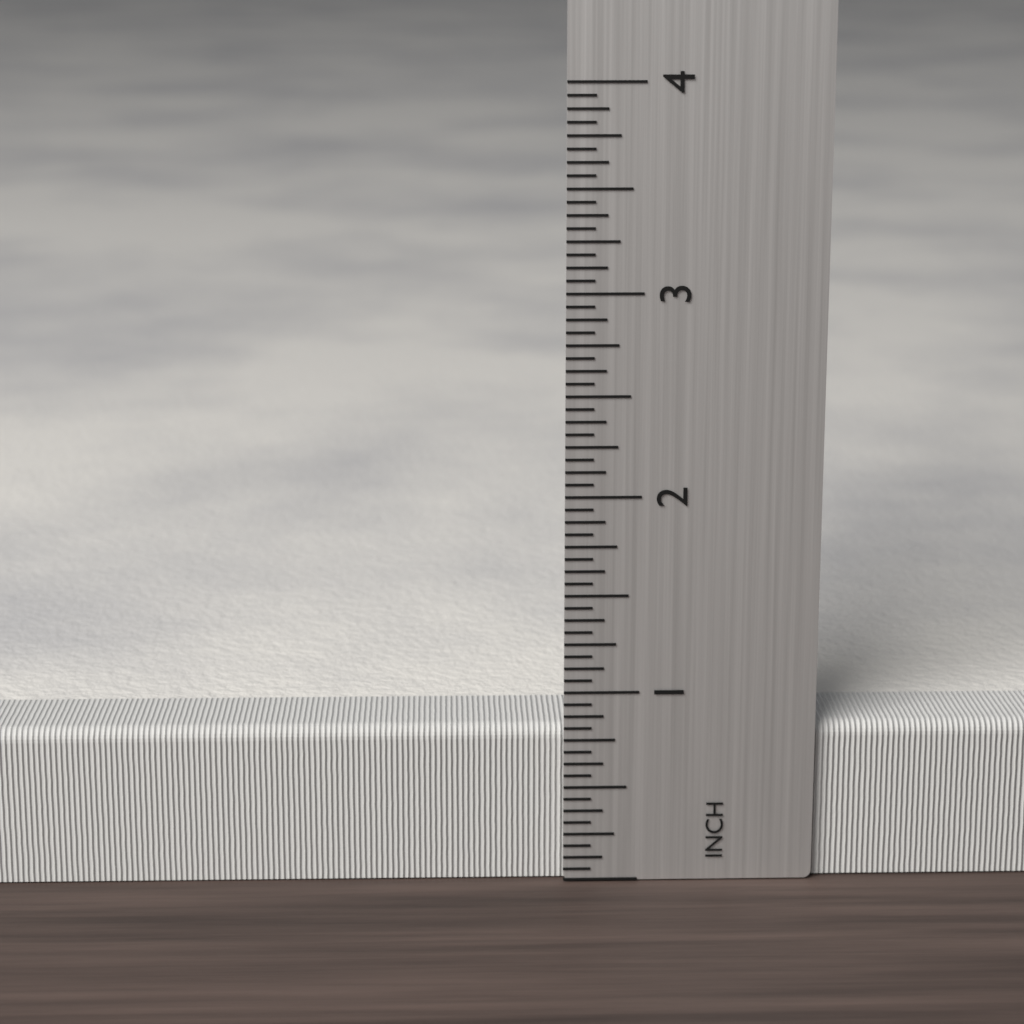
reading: 0.8125 inch
